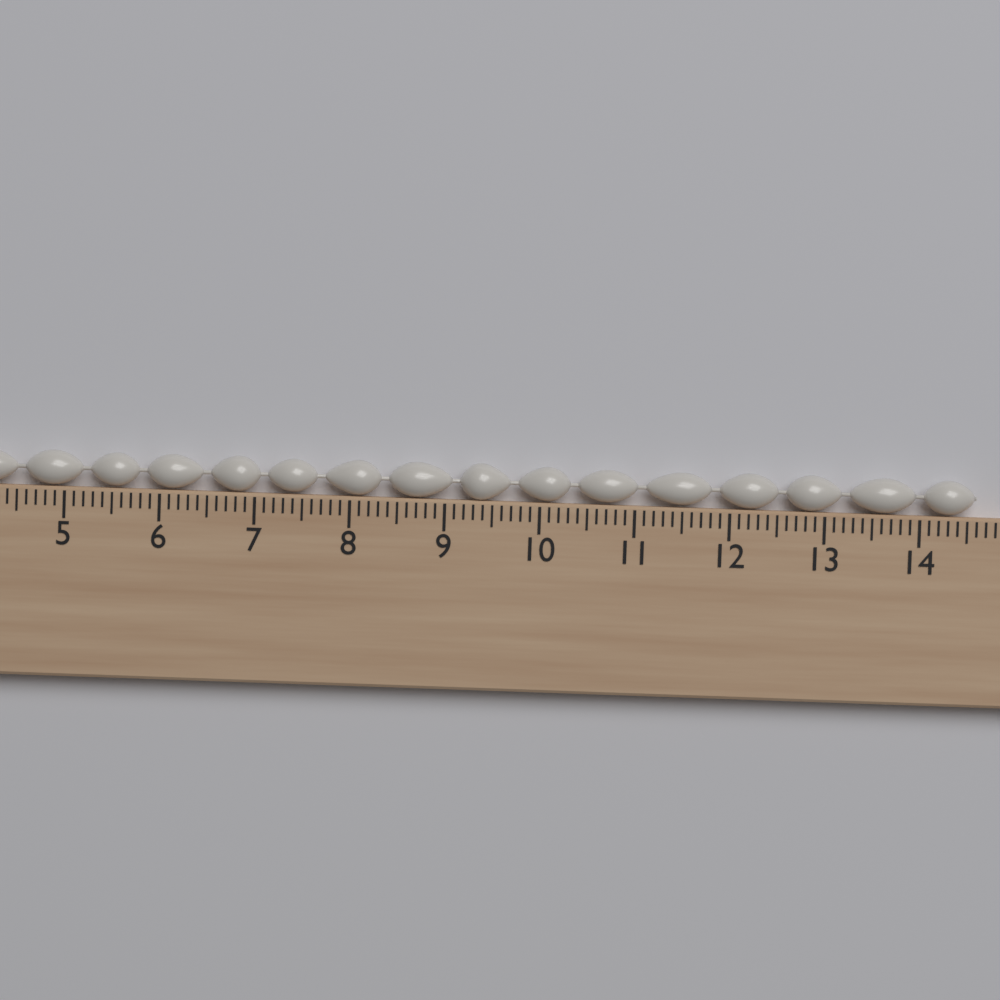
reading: 14.6 cm
